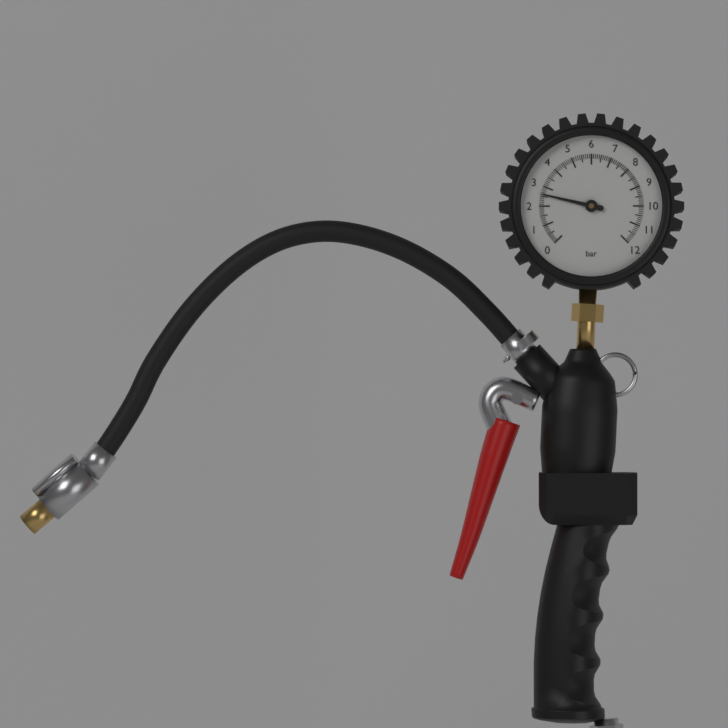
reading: 2.6 bar
